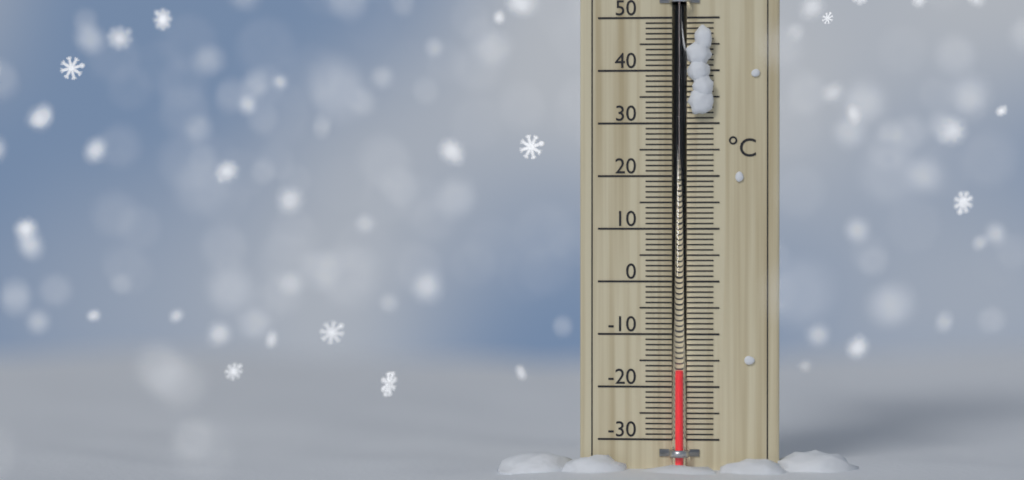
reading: -17 °C
